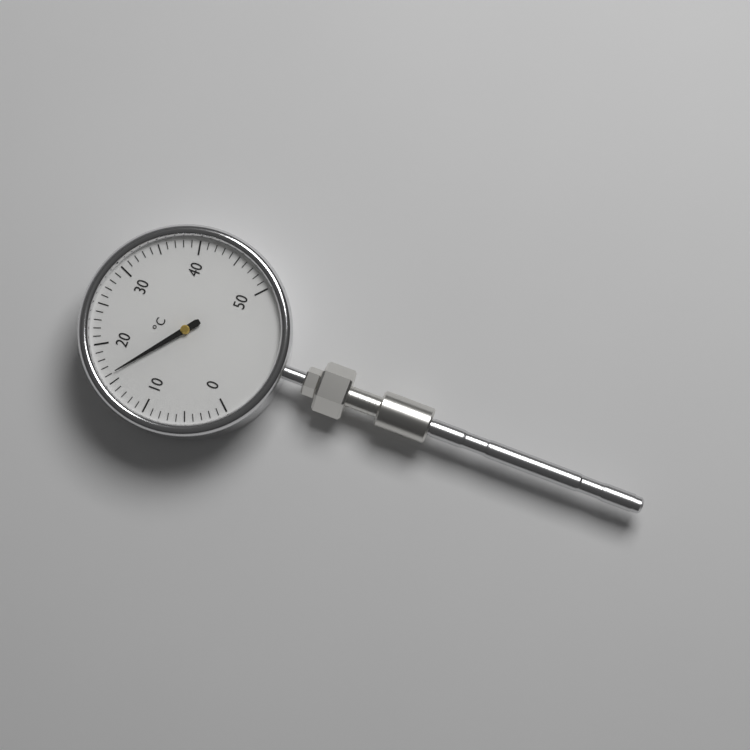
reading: 16 °C
